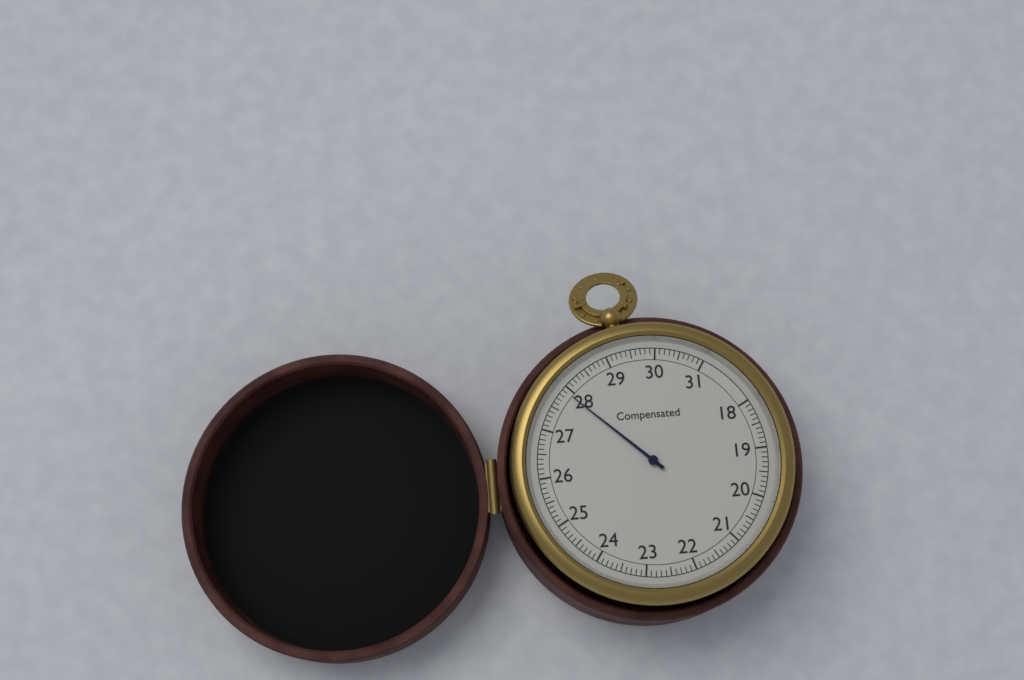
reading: 27.9 (no unit)
